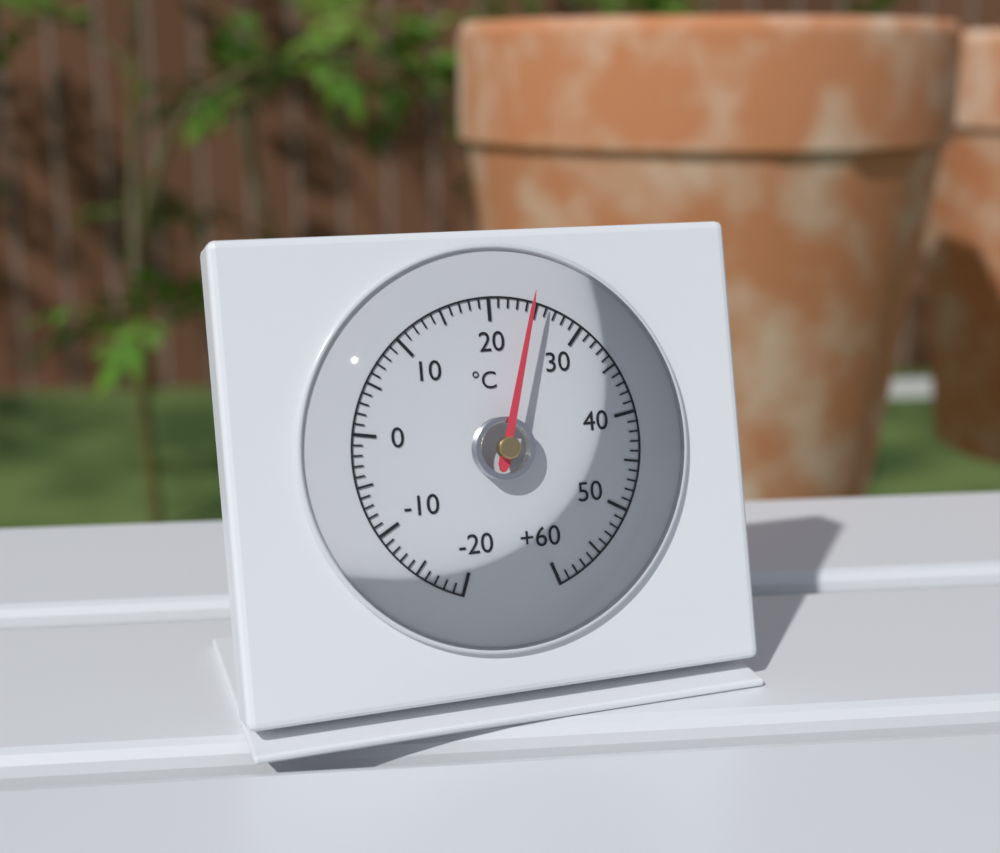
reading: 24 °C
